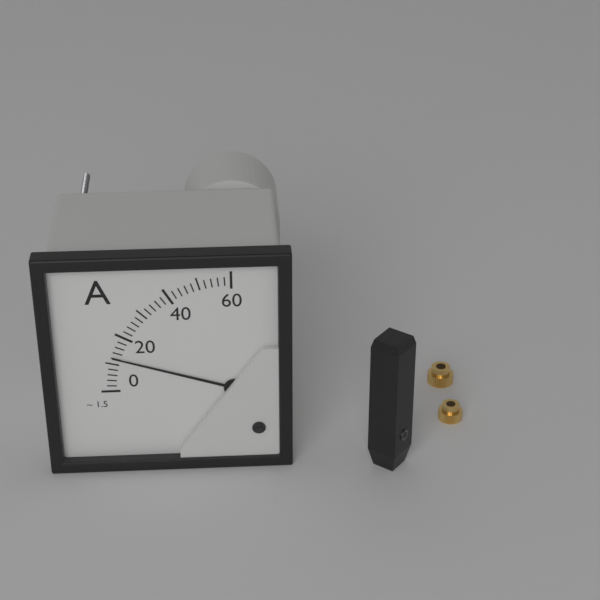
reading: 12 A
